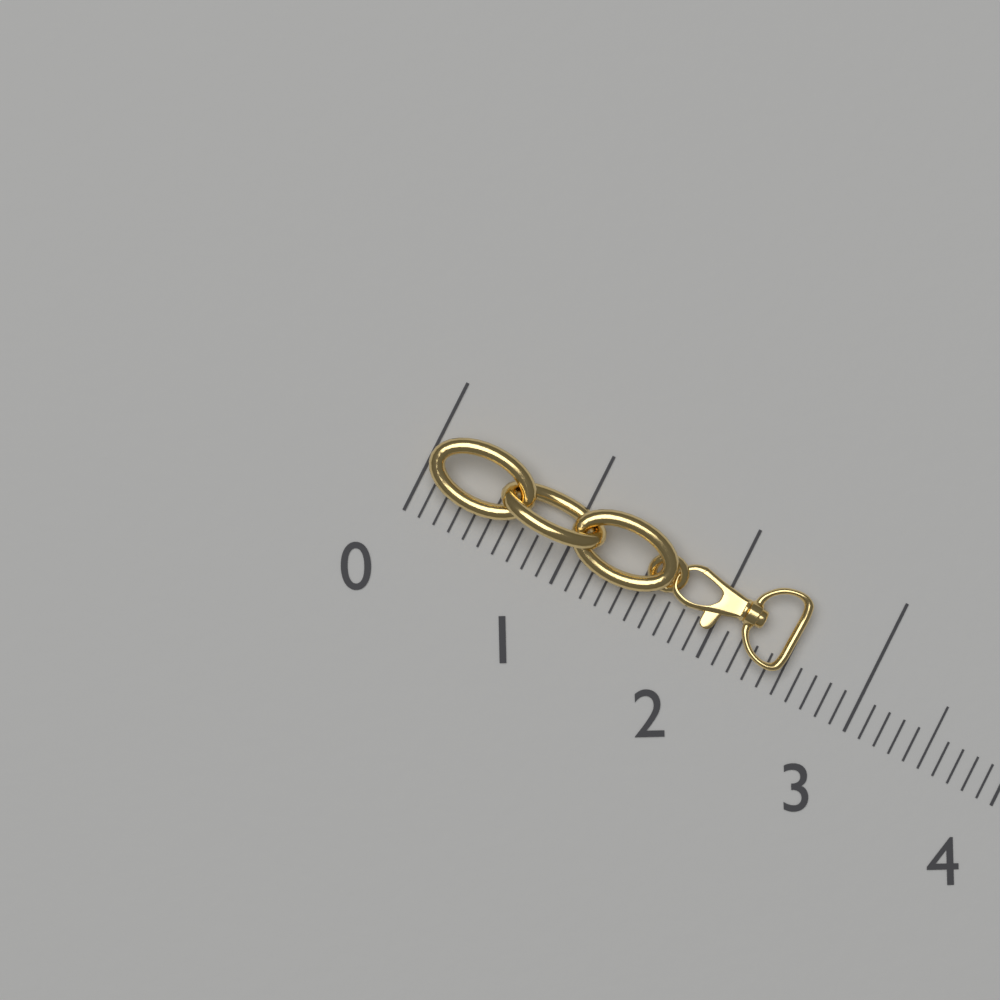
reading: 2.5 (no unit)
